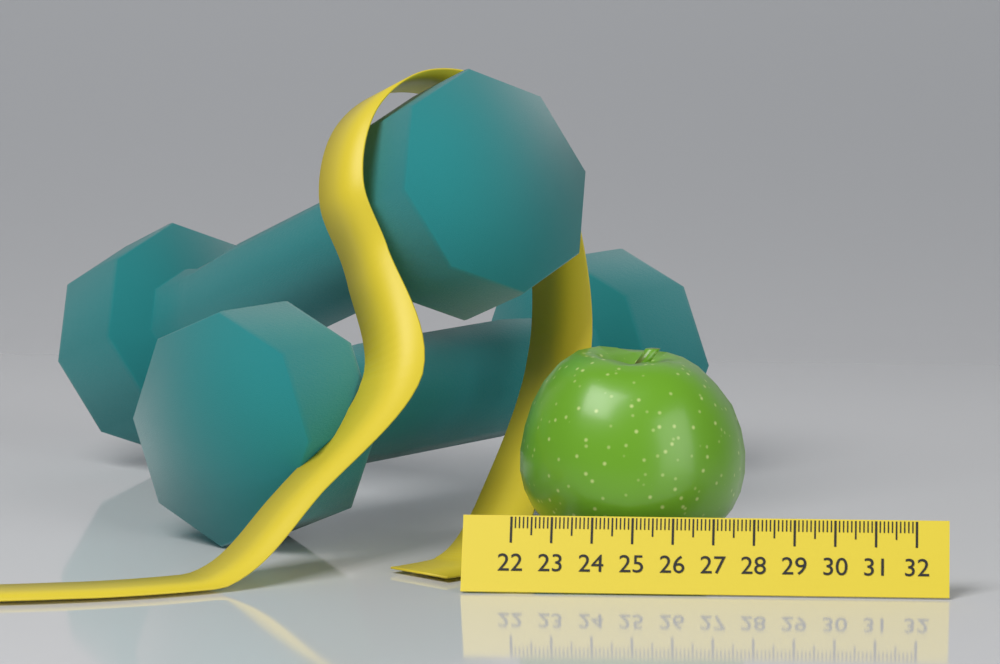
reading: 27.7 (no unit)
